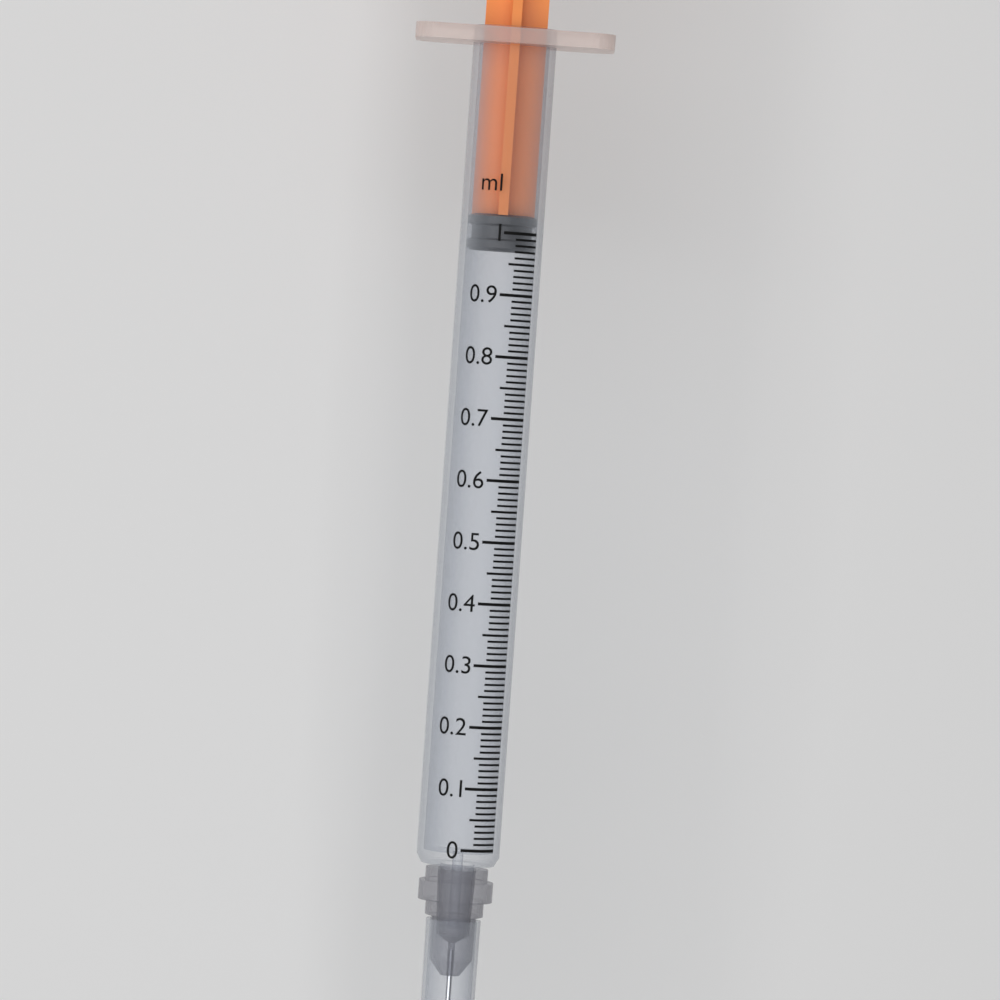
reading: 0.97 ml
